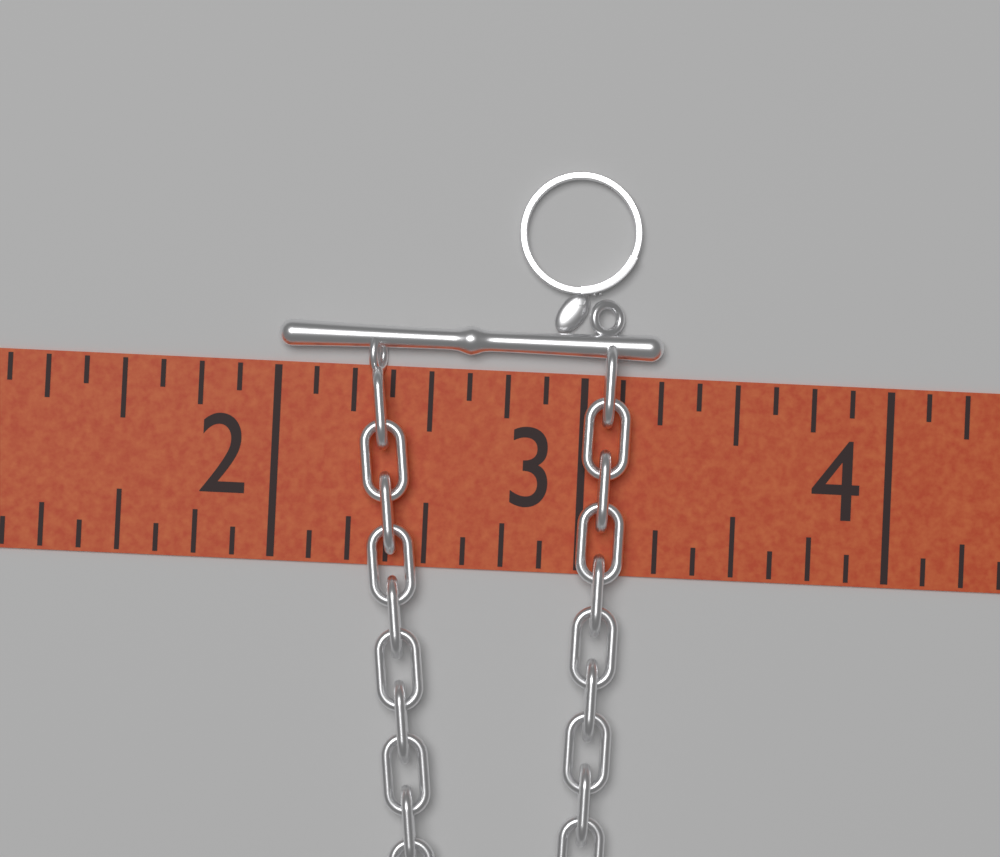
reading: 3.250 (no unit)
